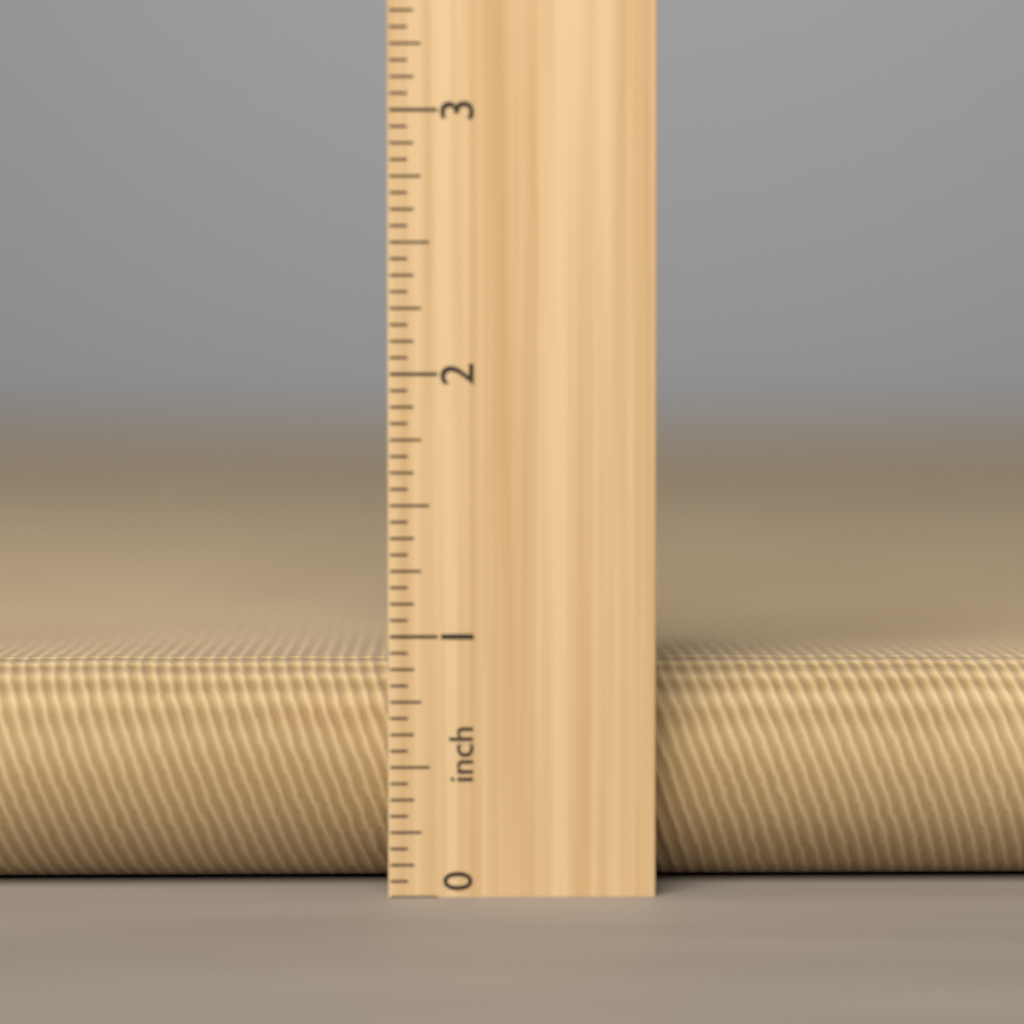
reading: 0.8750 in
